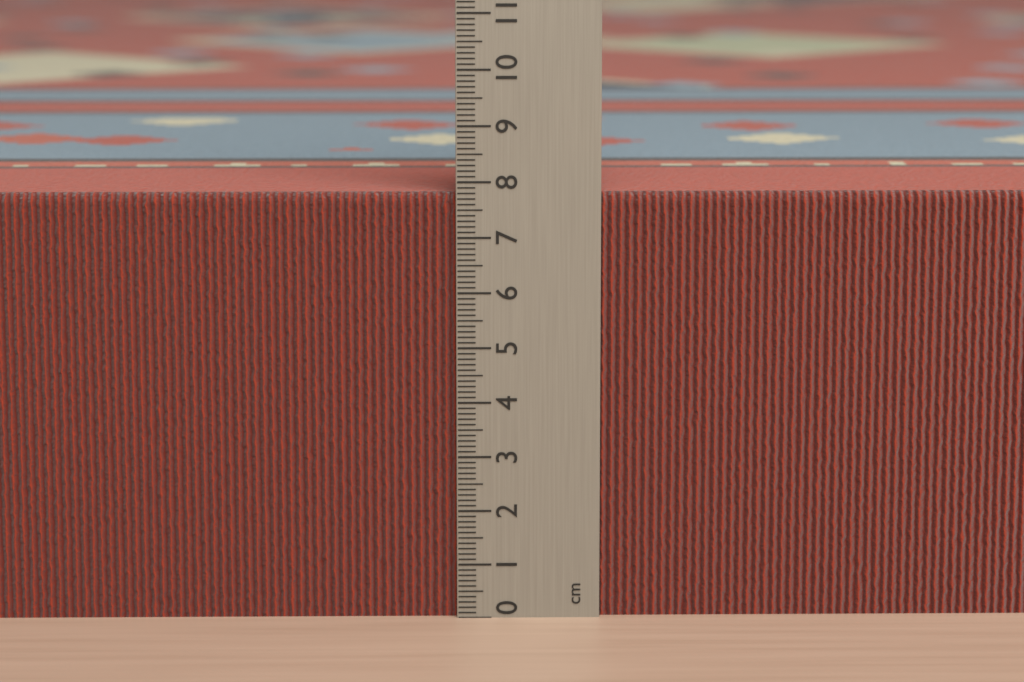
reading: 7.8 cm
